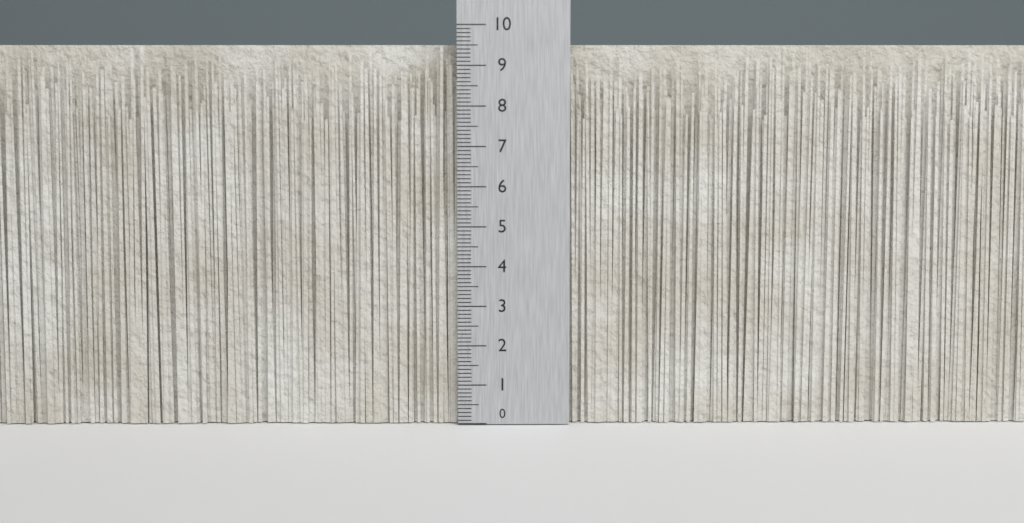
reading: 9.5 (no unit)
